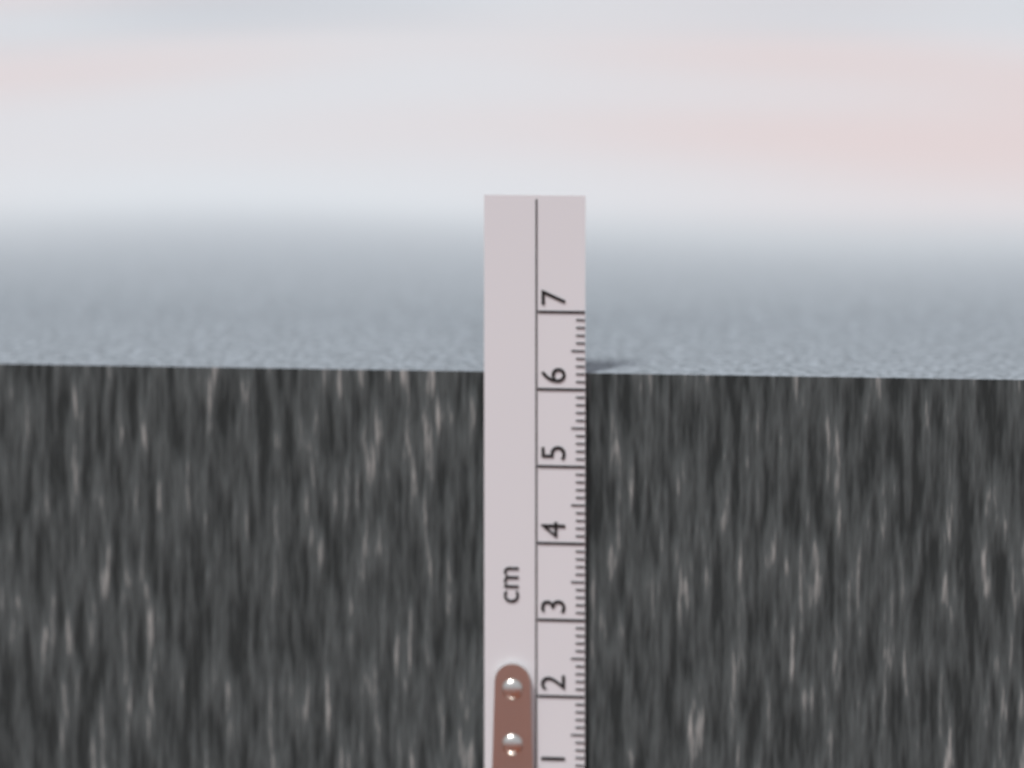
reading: 6.2 cm
